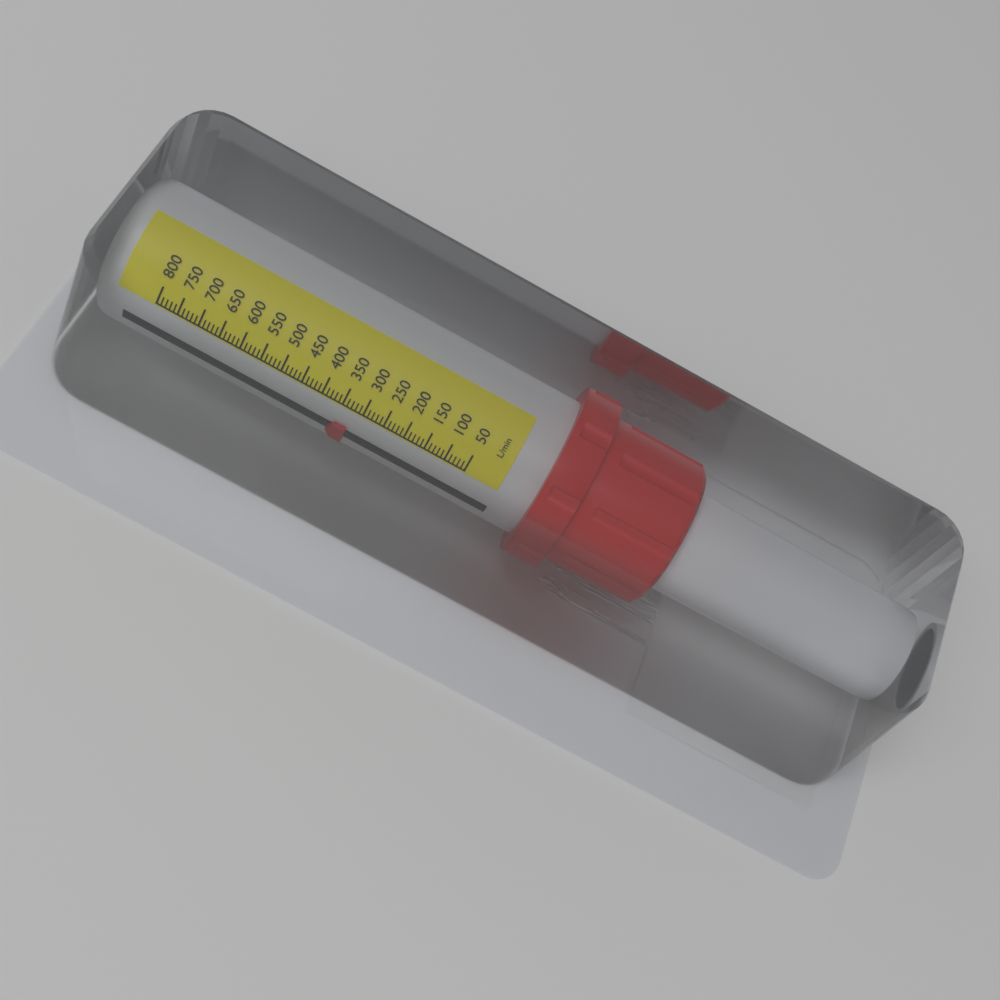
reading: 320 L/min
